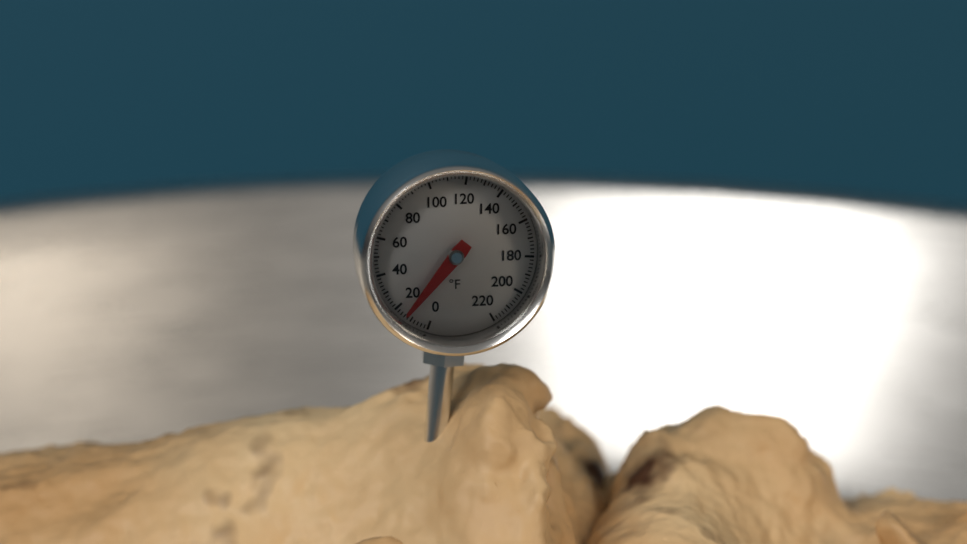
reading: 14 °F
